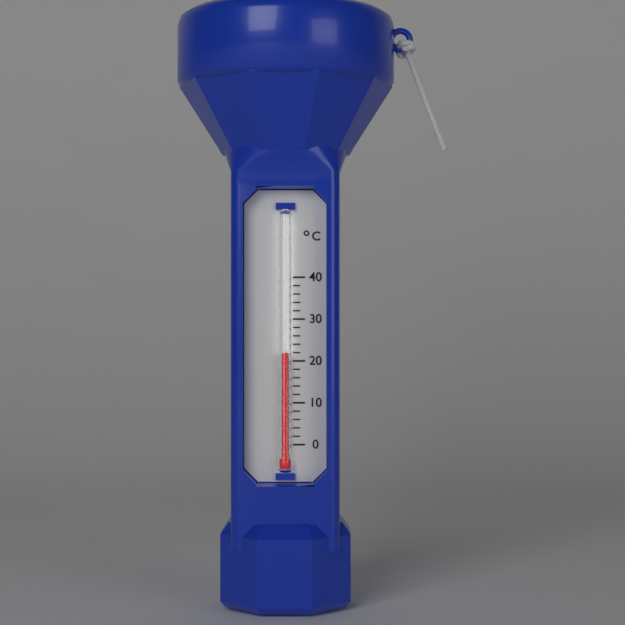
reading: 22 °C
